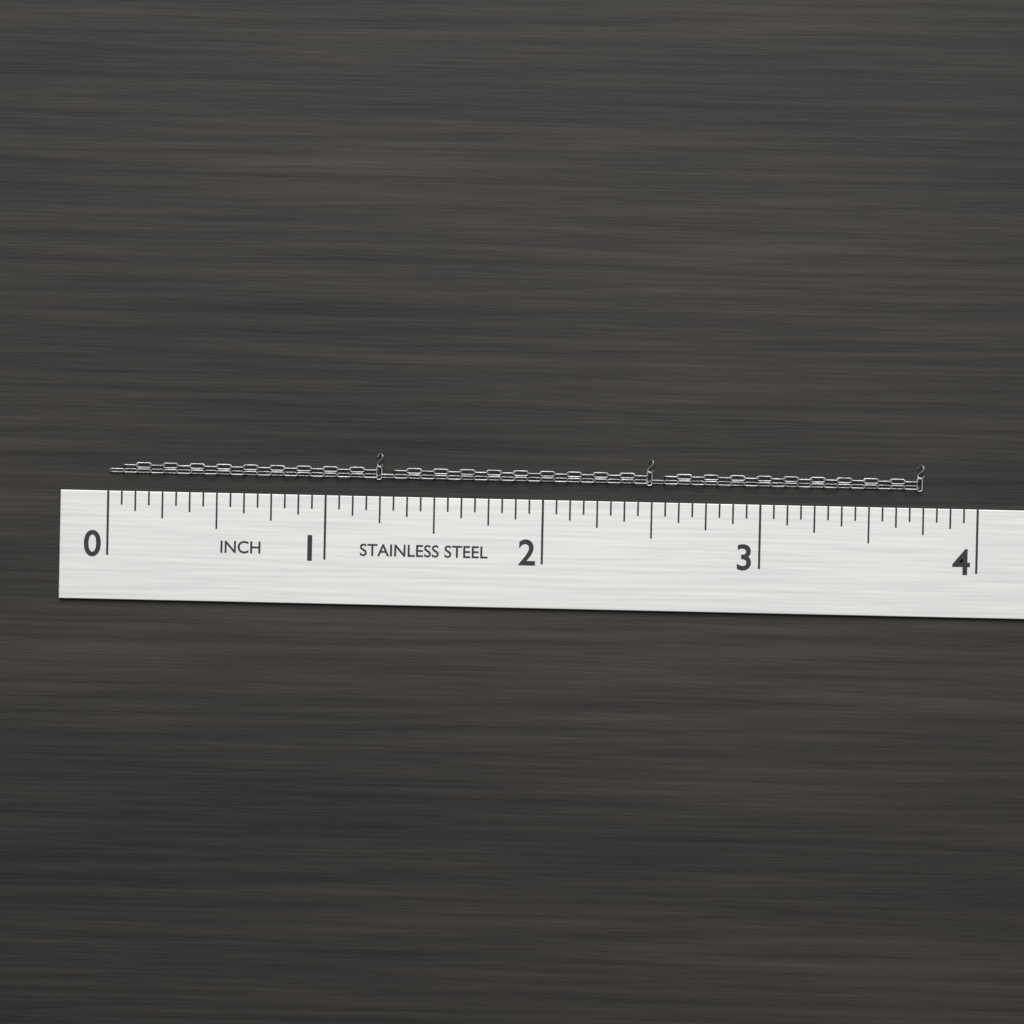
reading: 3.7500 in
